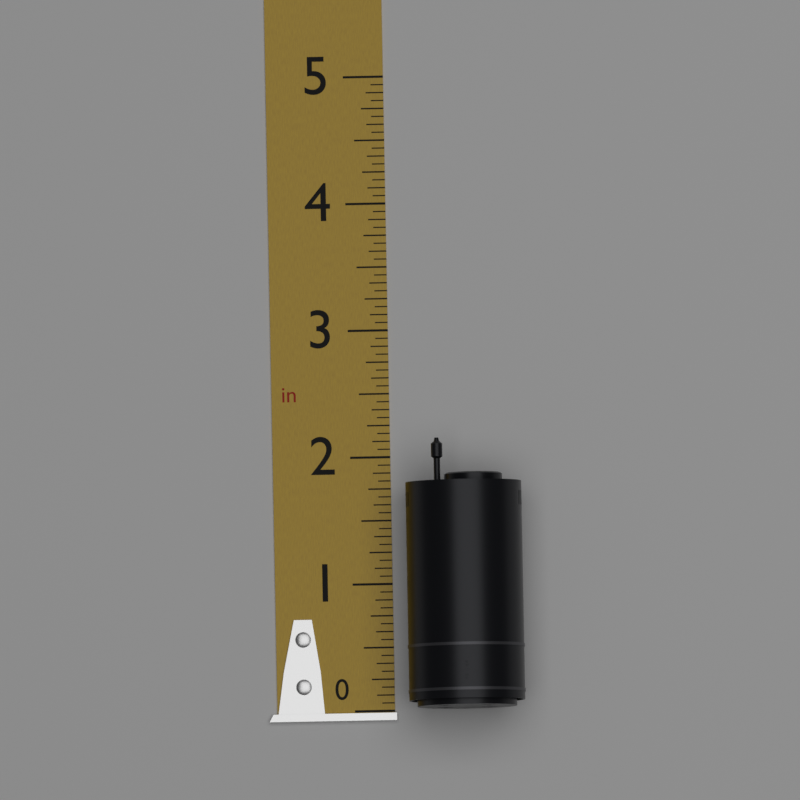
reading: 2.1250 in
